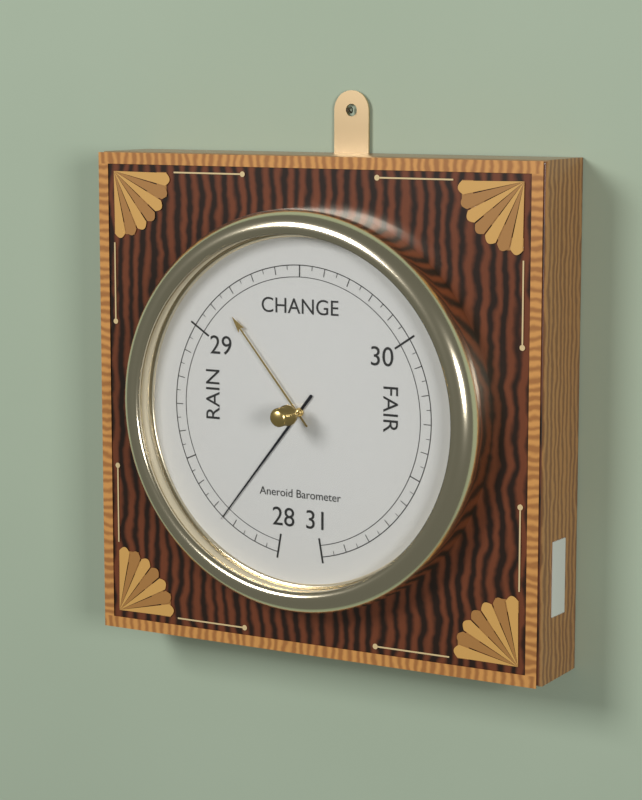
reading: 28.25 inHg
